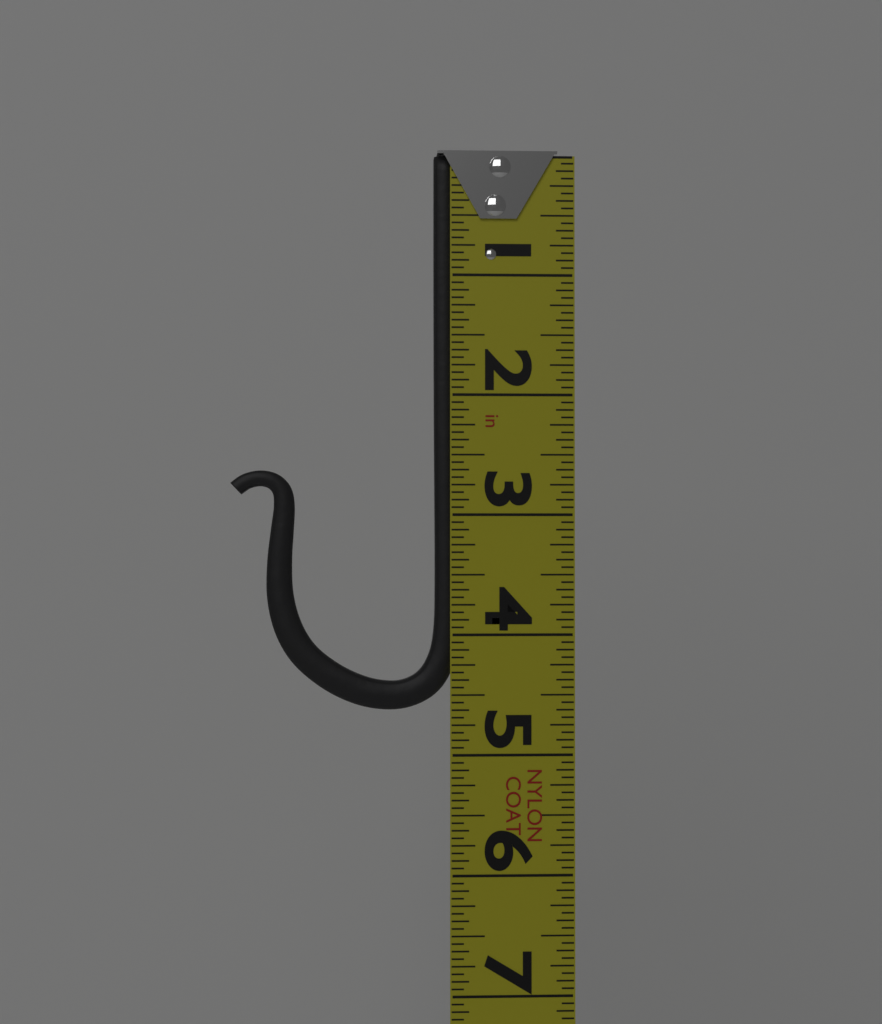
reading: 4.6250 in
